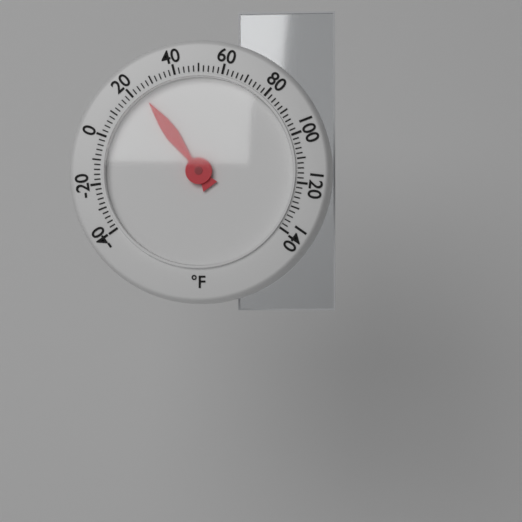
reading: 24 °F
